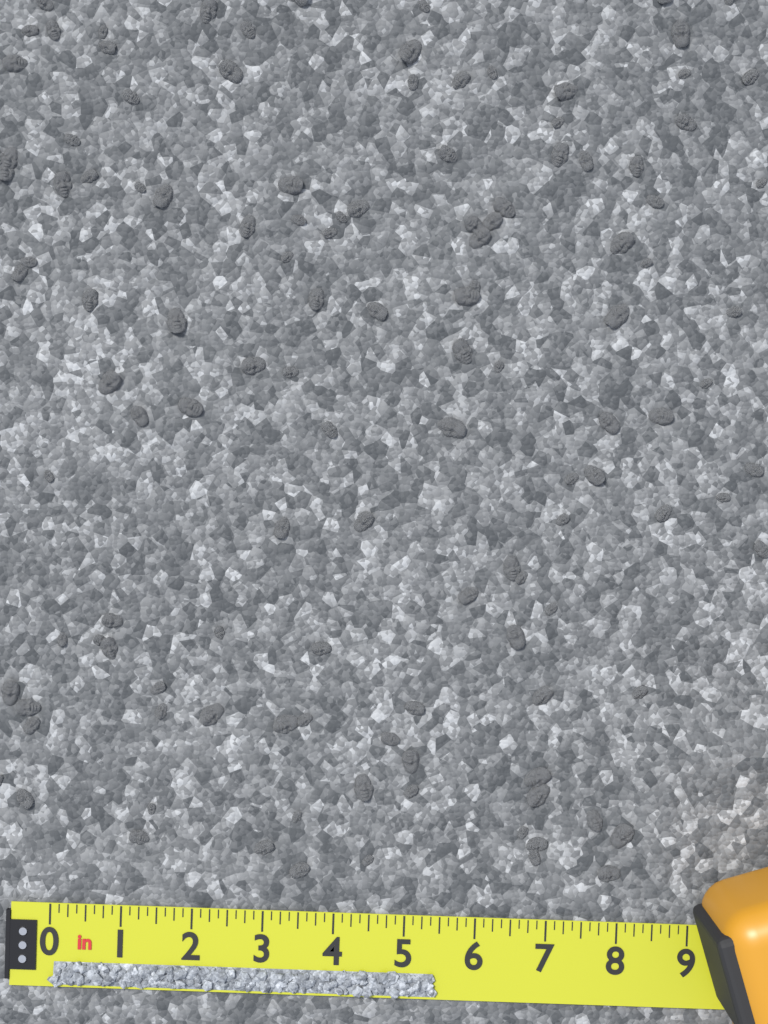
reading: 5.500 in
